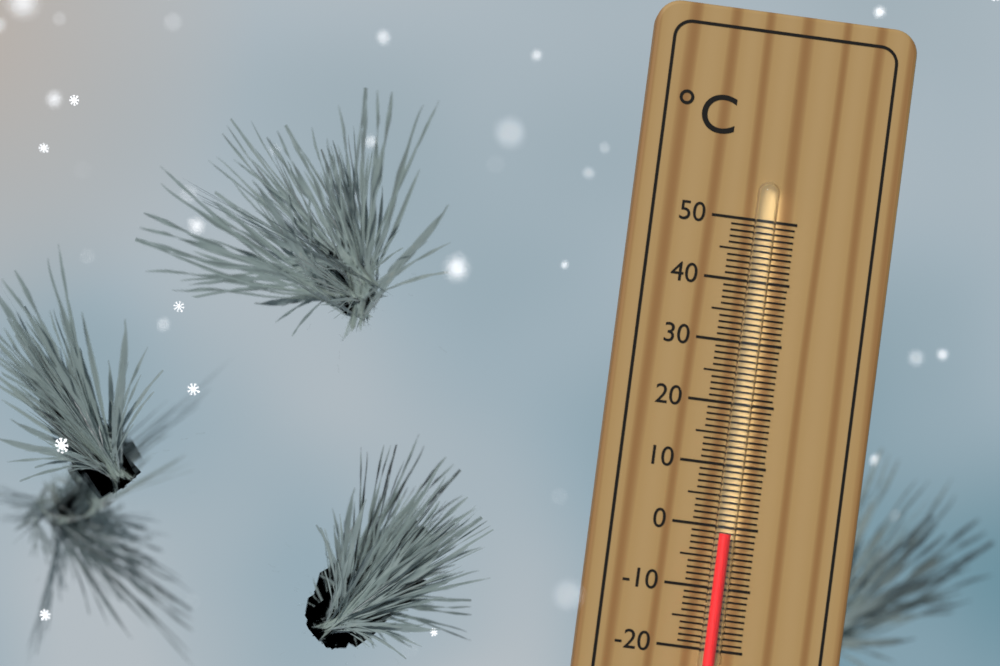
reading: -1 °C
